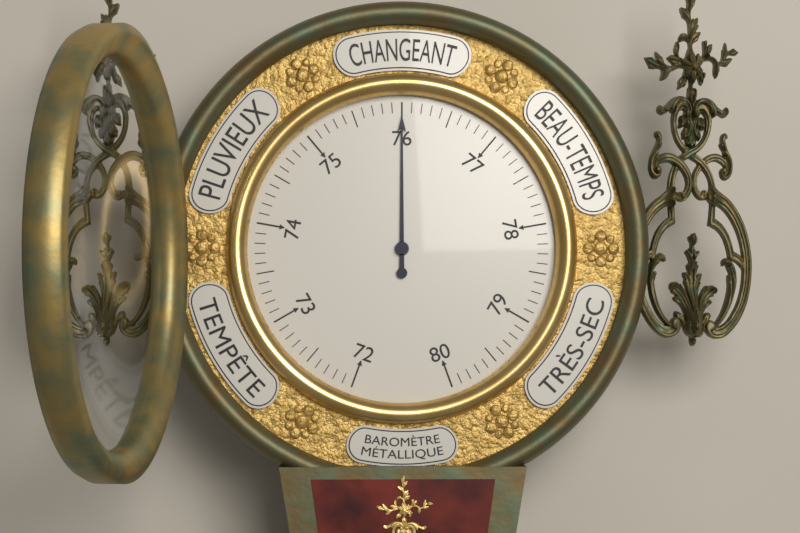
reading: 76.0 (no unit)
